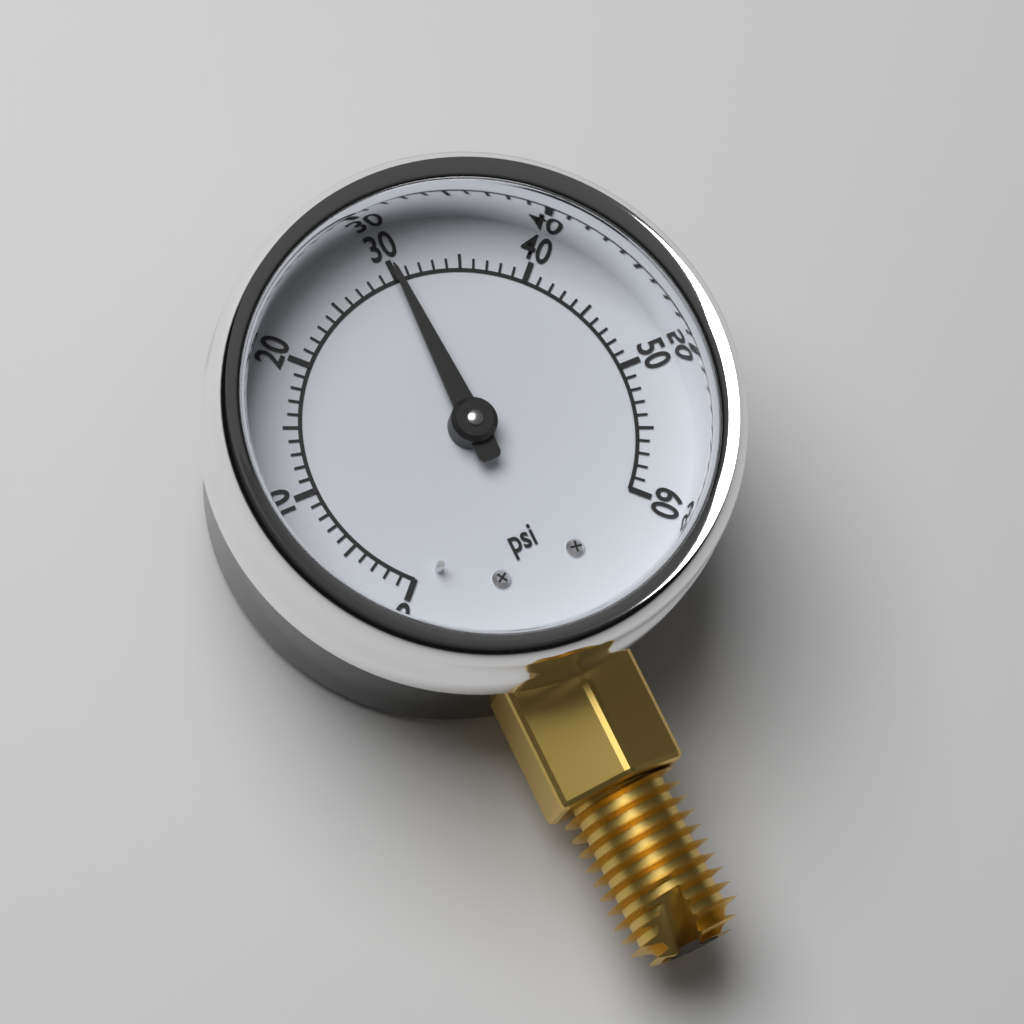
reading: 30 psi
